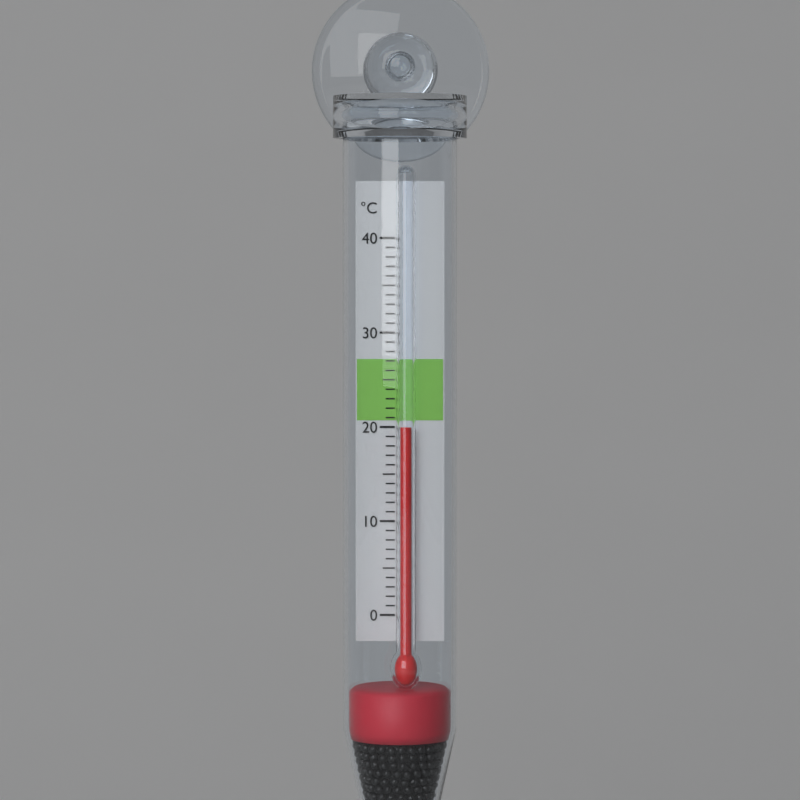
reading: 20 °C
